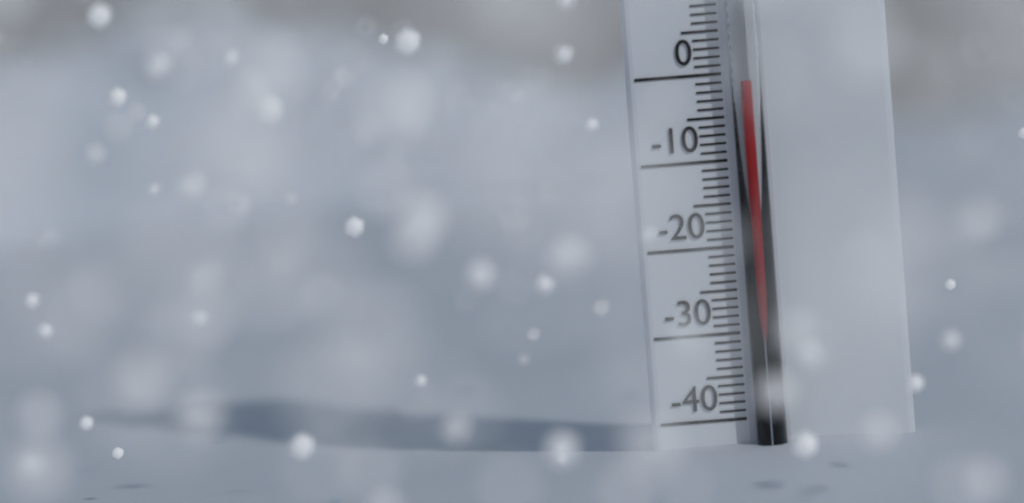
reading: -1 °C
